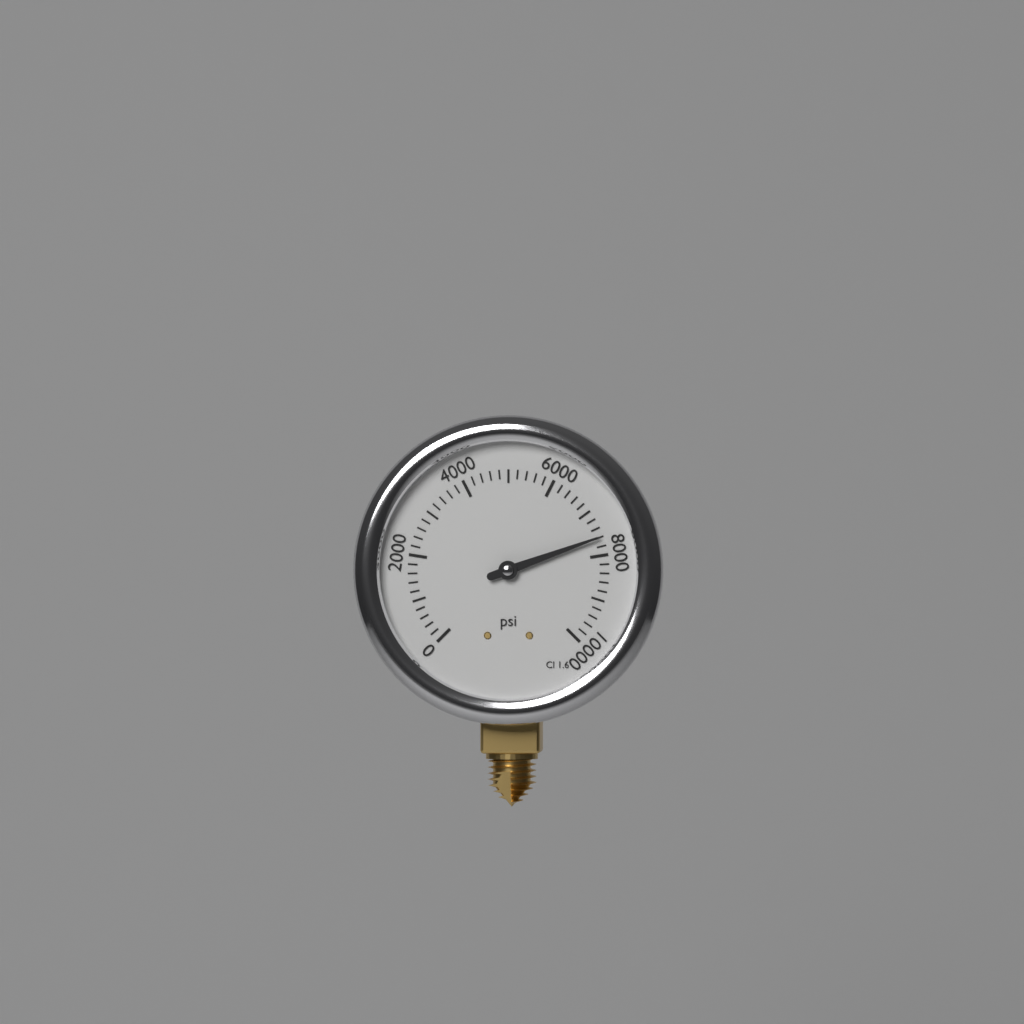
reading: 7600 psi
